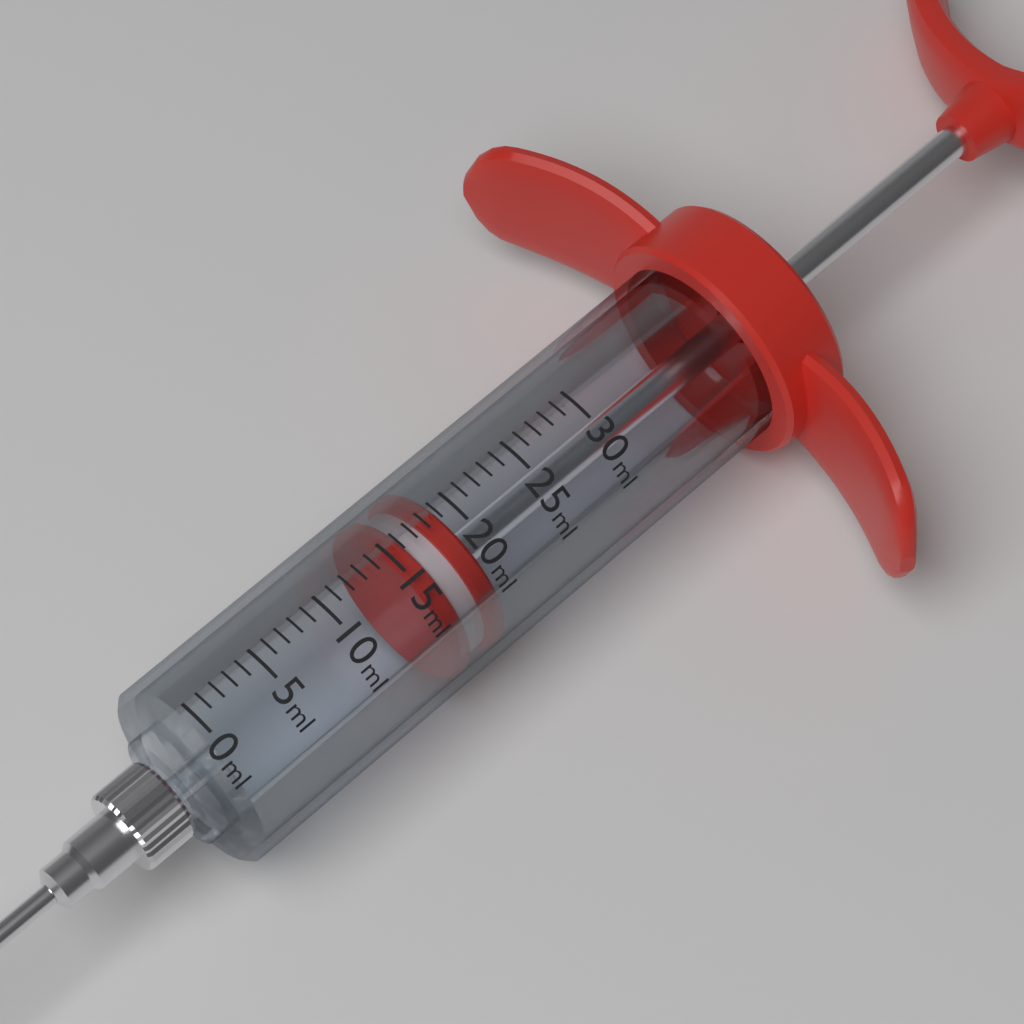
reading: 15 ml
